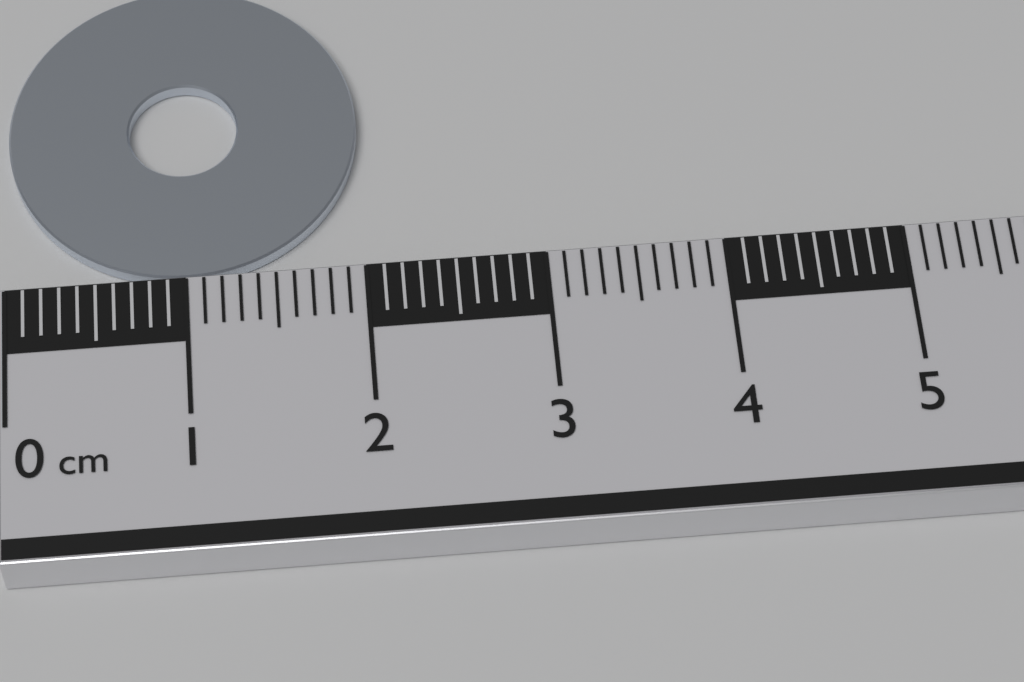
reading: 2.0 cm
